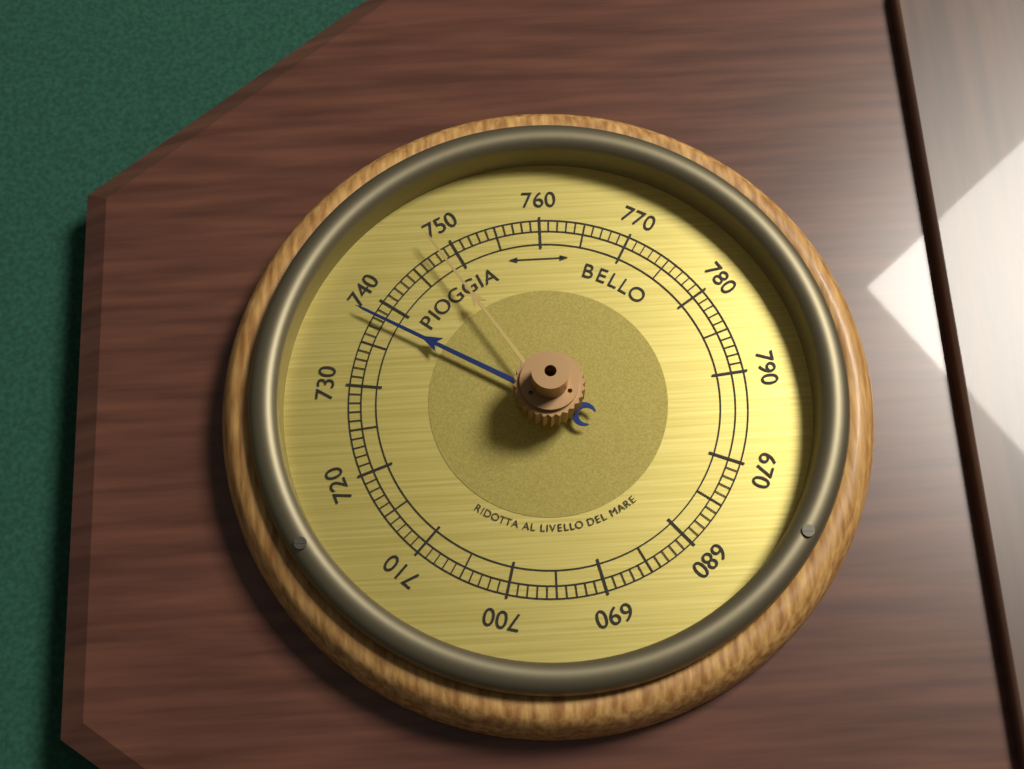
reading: 738 (no unit)
